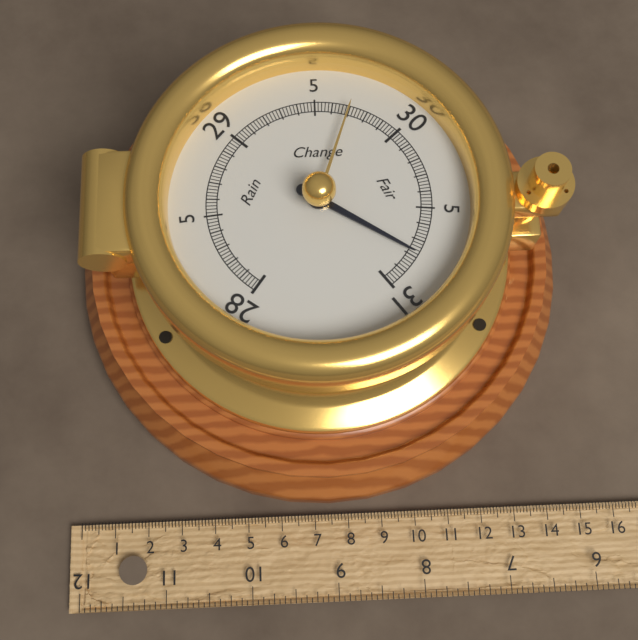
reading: 30.78 inHg
